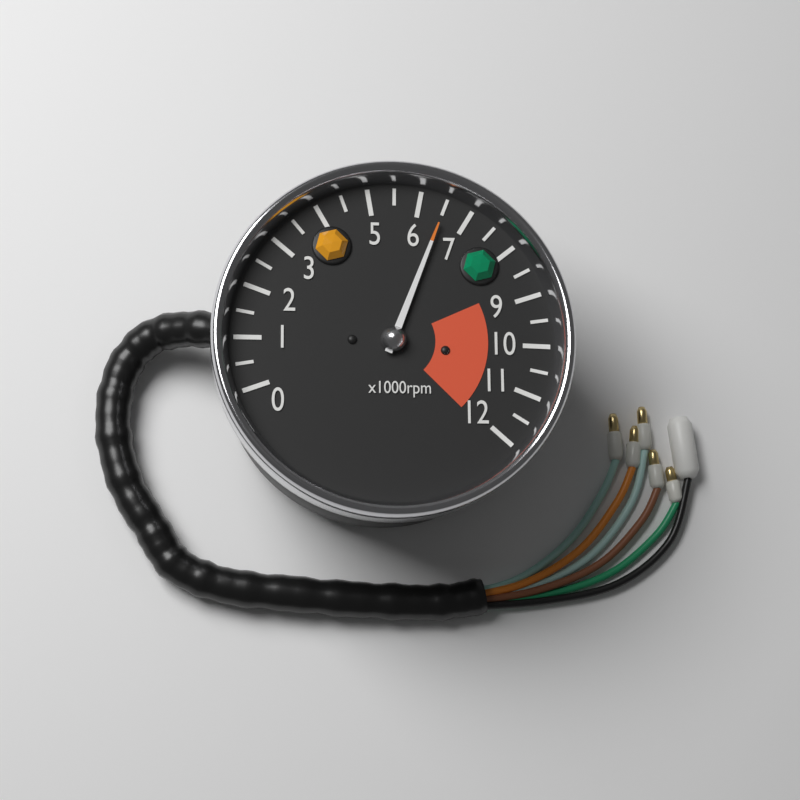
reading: 6500 rpm
